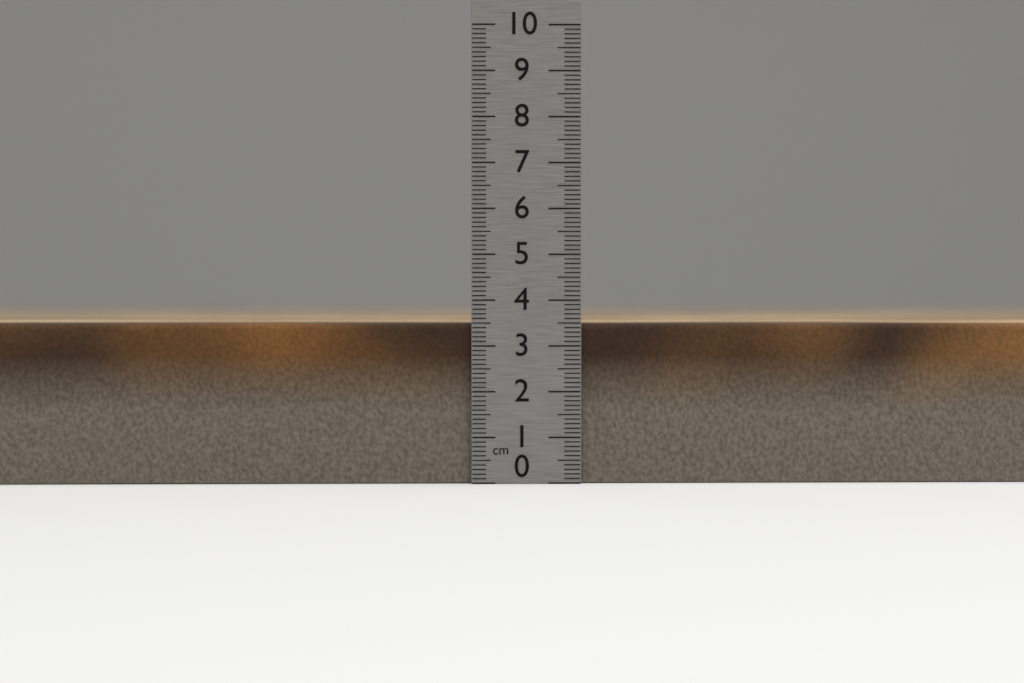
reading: 3.5 cm
